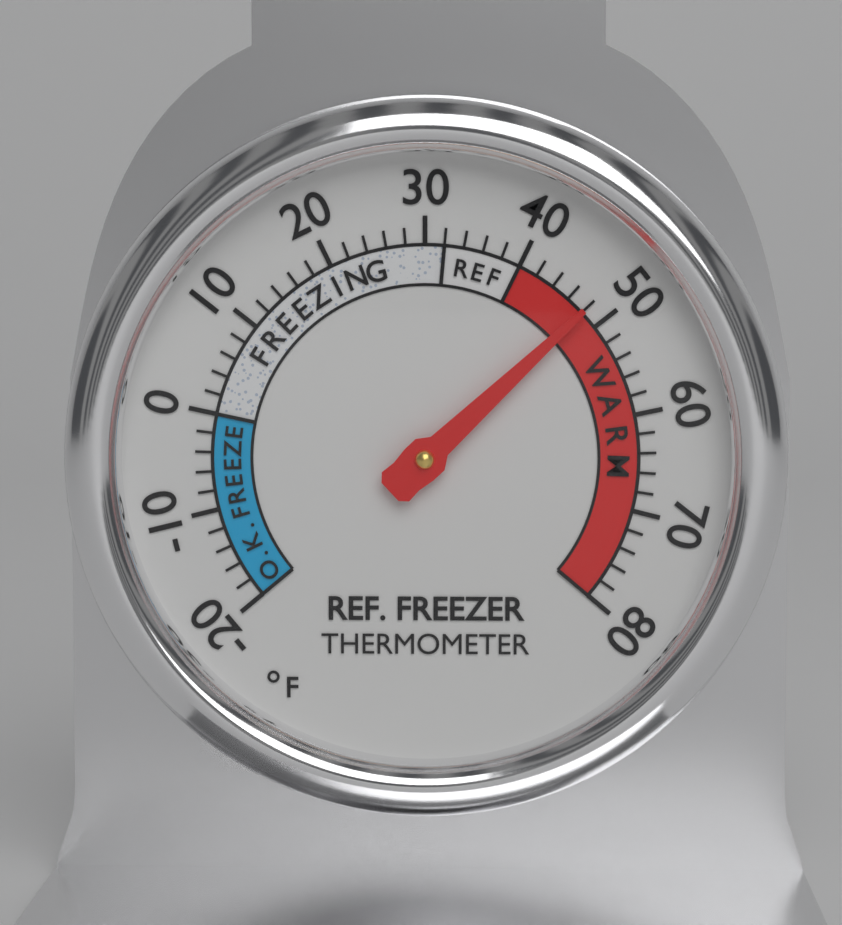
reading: 48 °F
